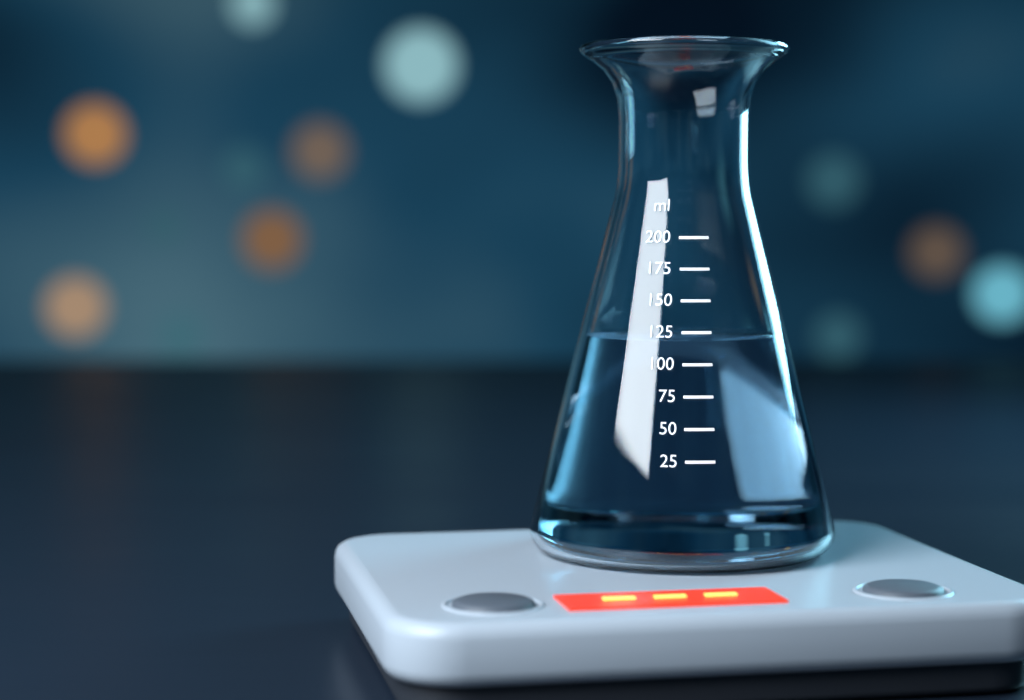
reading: 120 ml
